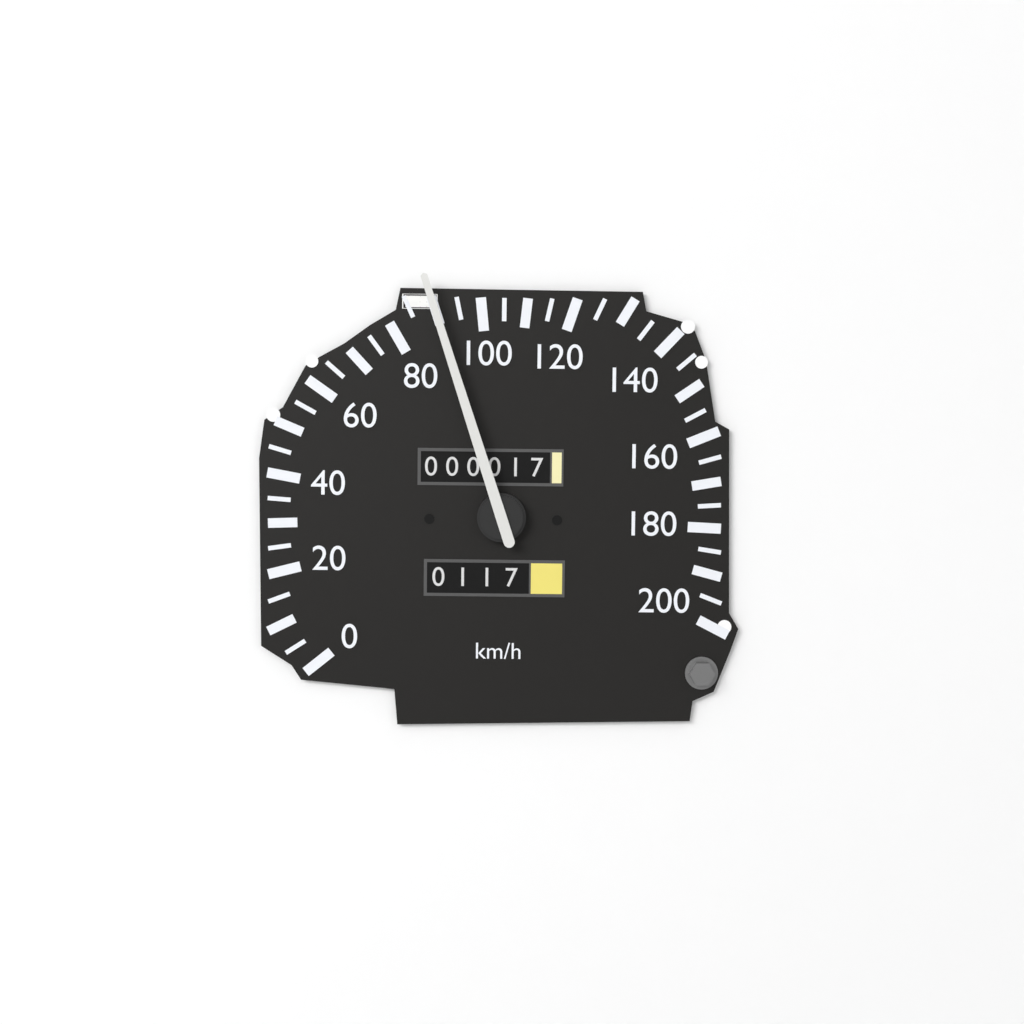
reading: 90 km/h
